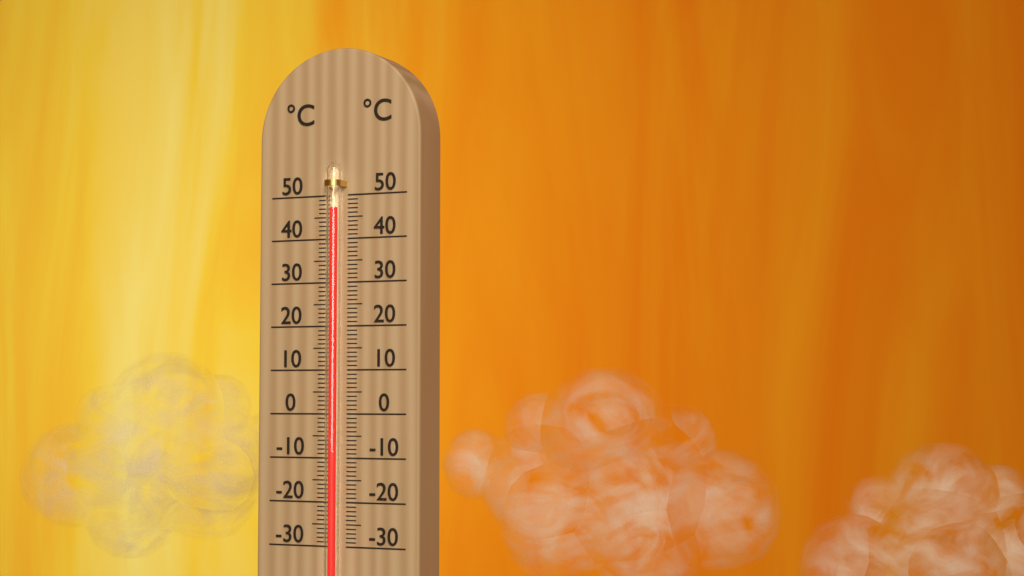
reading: 47 °C
